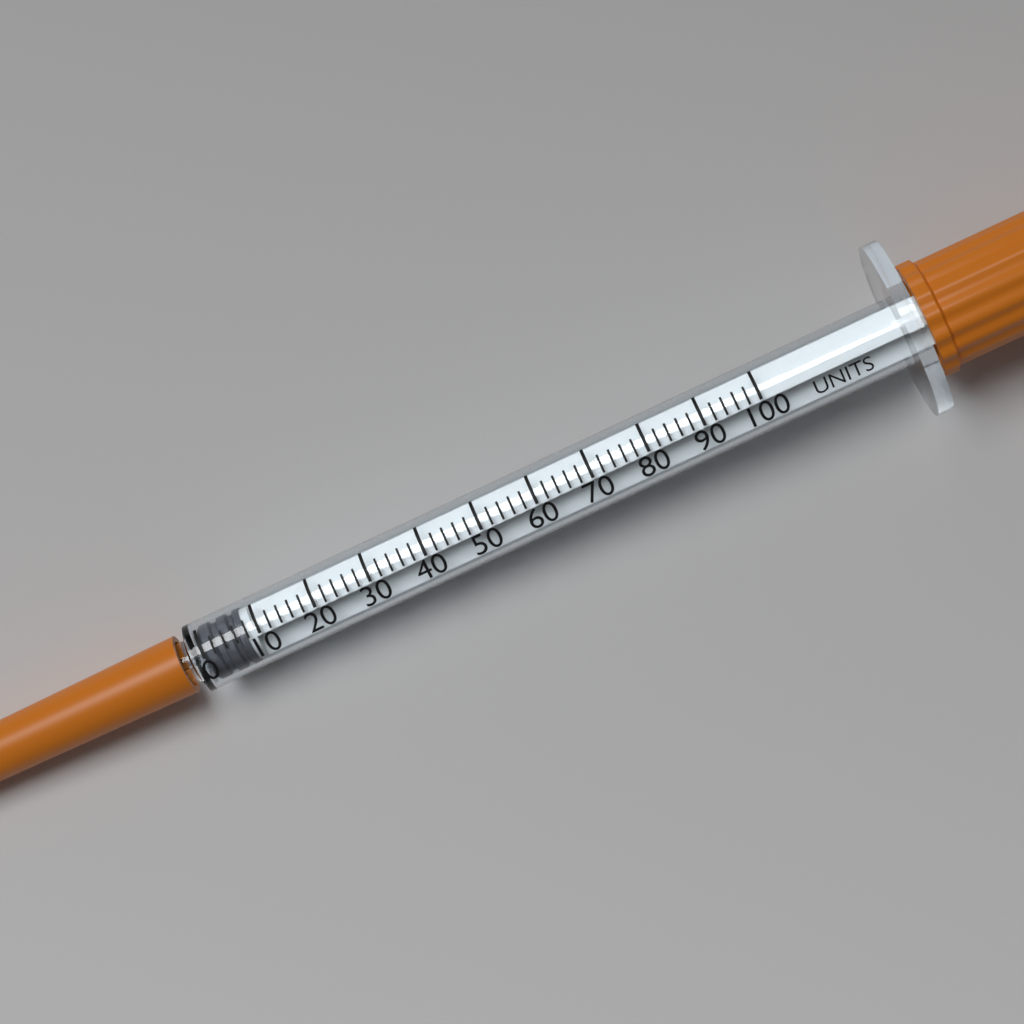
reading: 0 units
